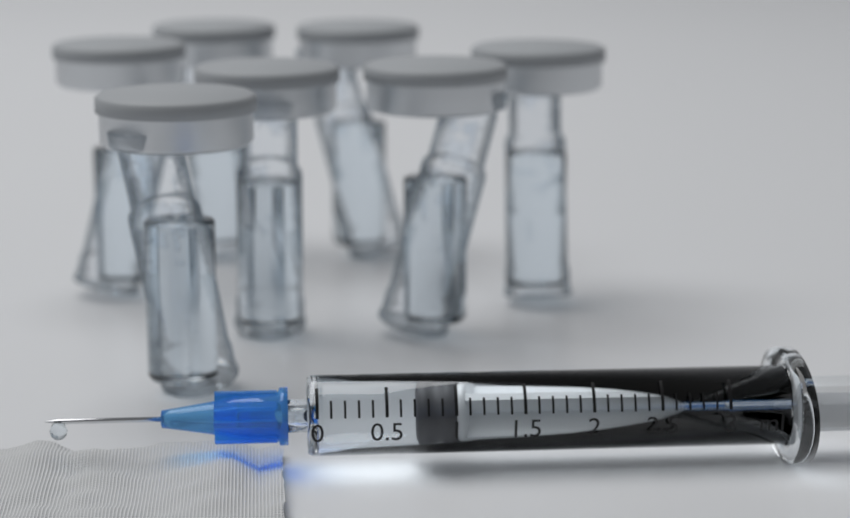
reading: 0.7 ml
